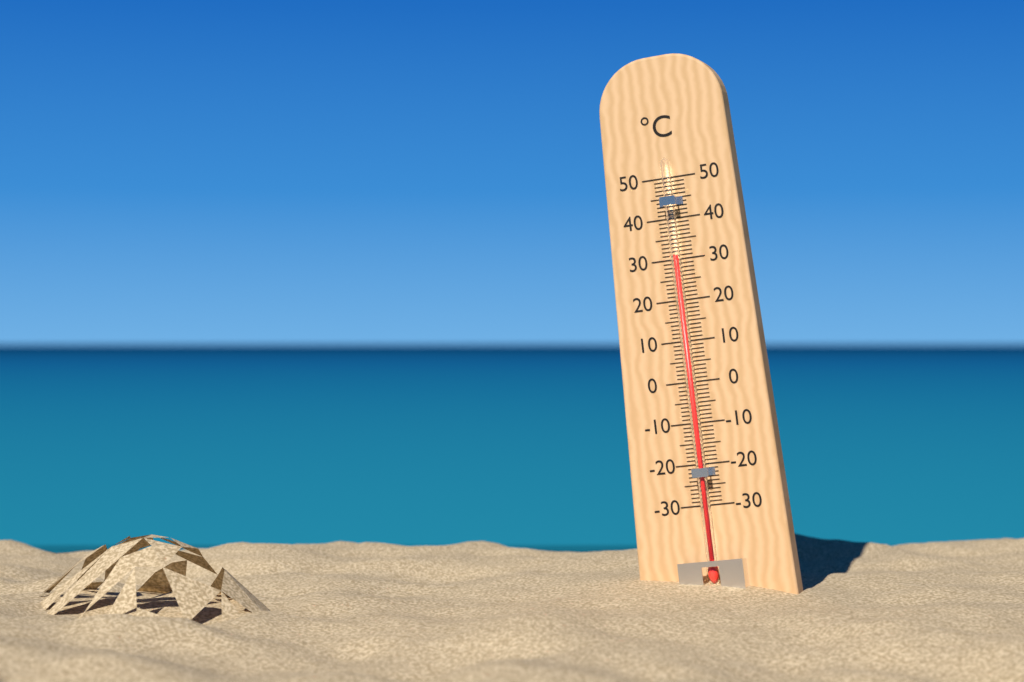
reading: 31 °C
